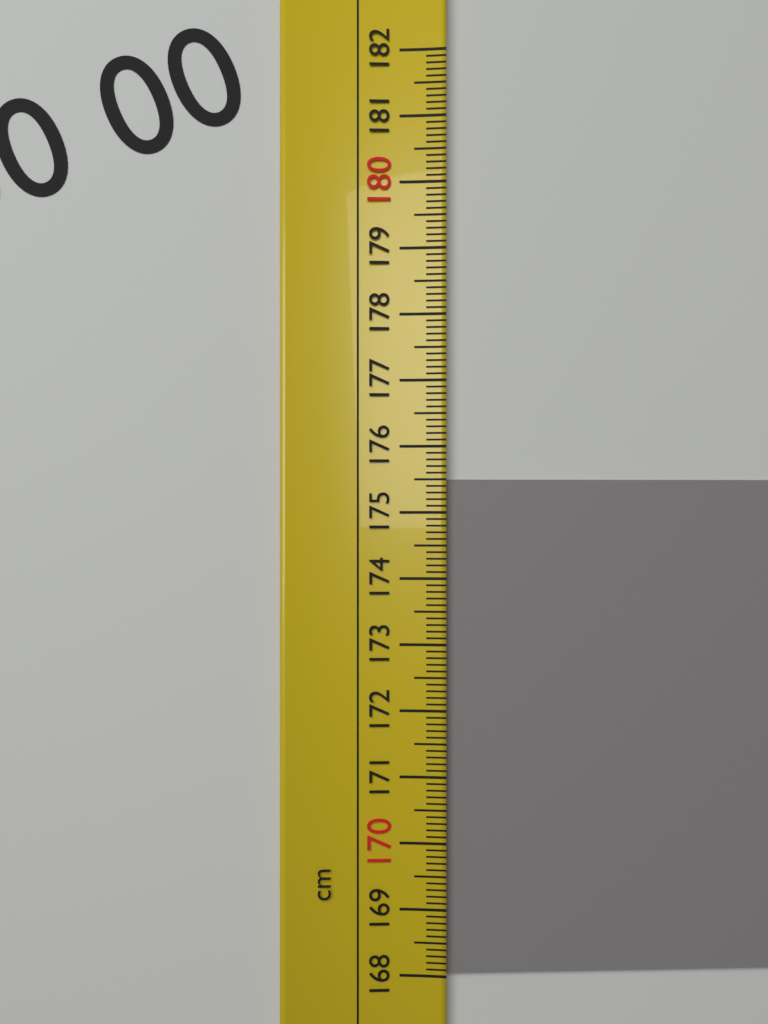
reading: 175.5 cm
